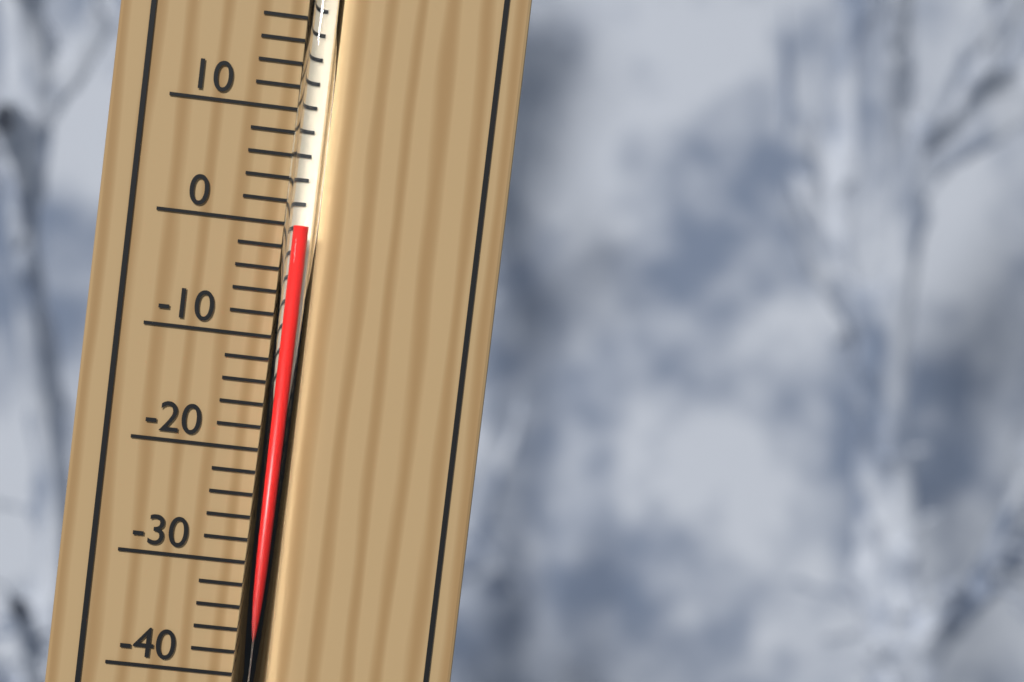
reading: 0 °C
